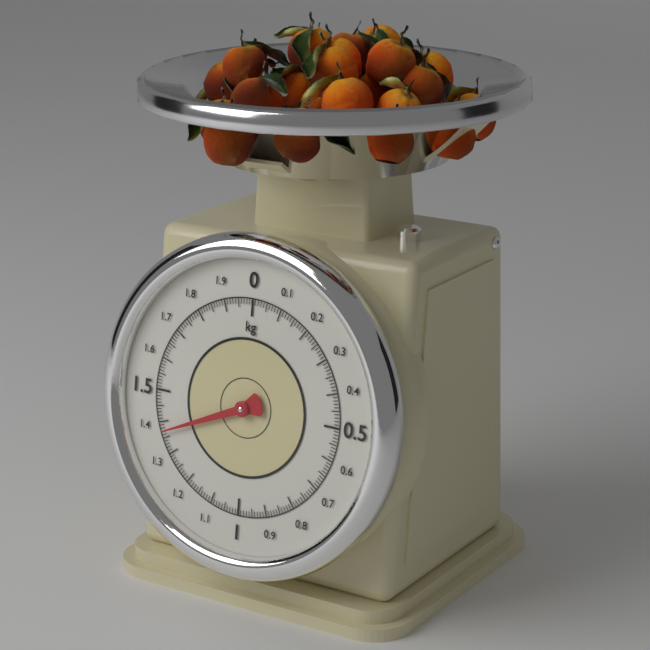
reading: 1.37 kg
